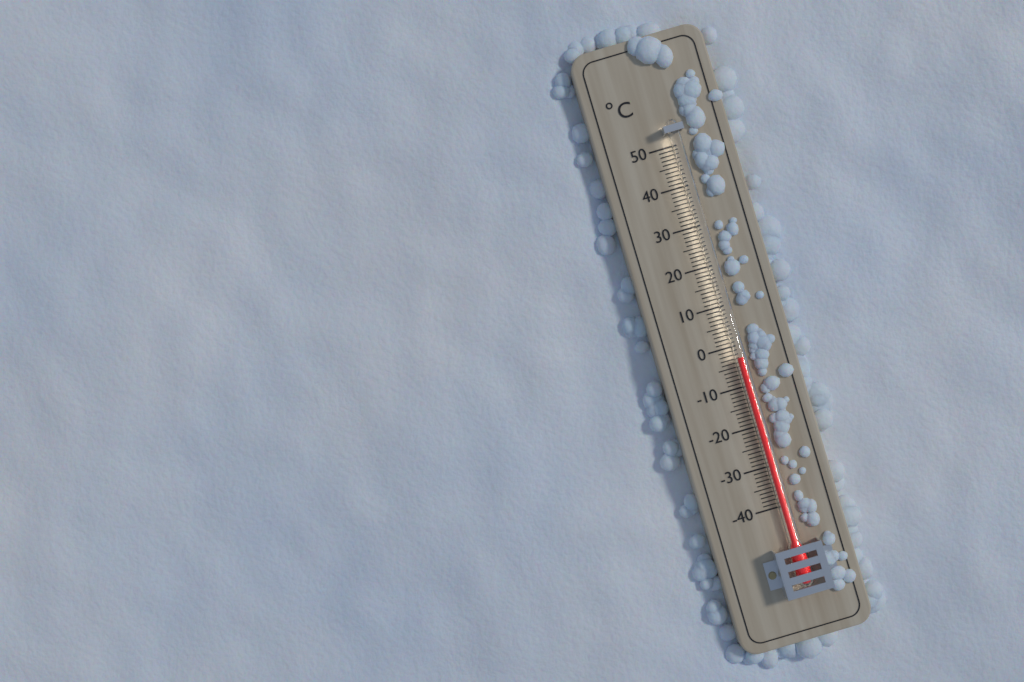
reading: -3 °C
